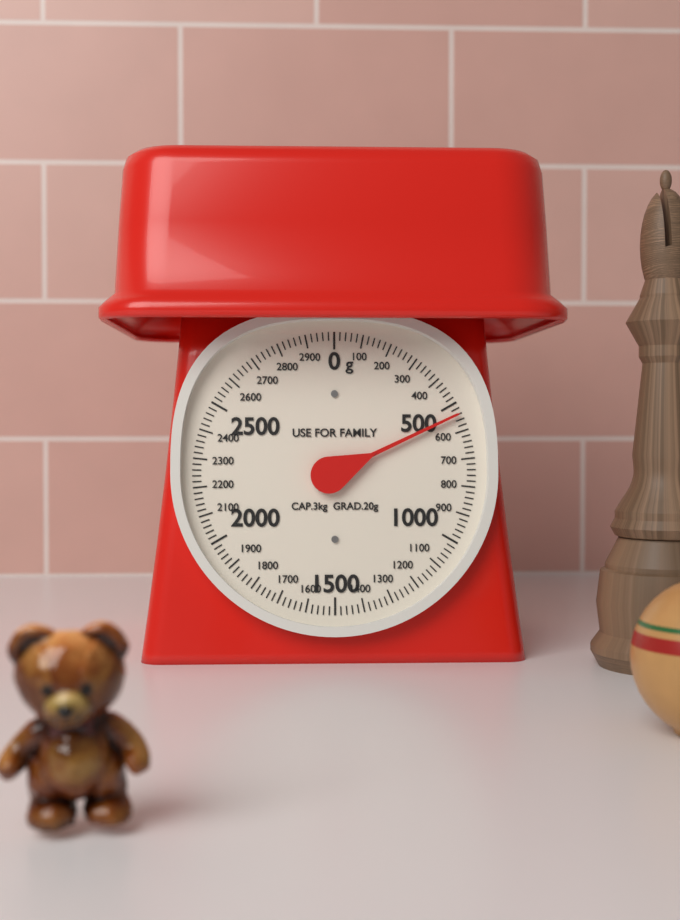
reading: 540 g
